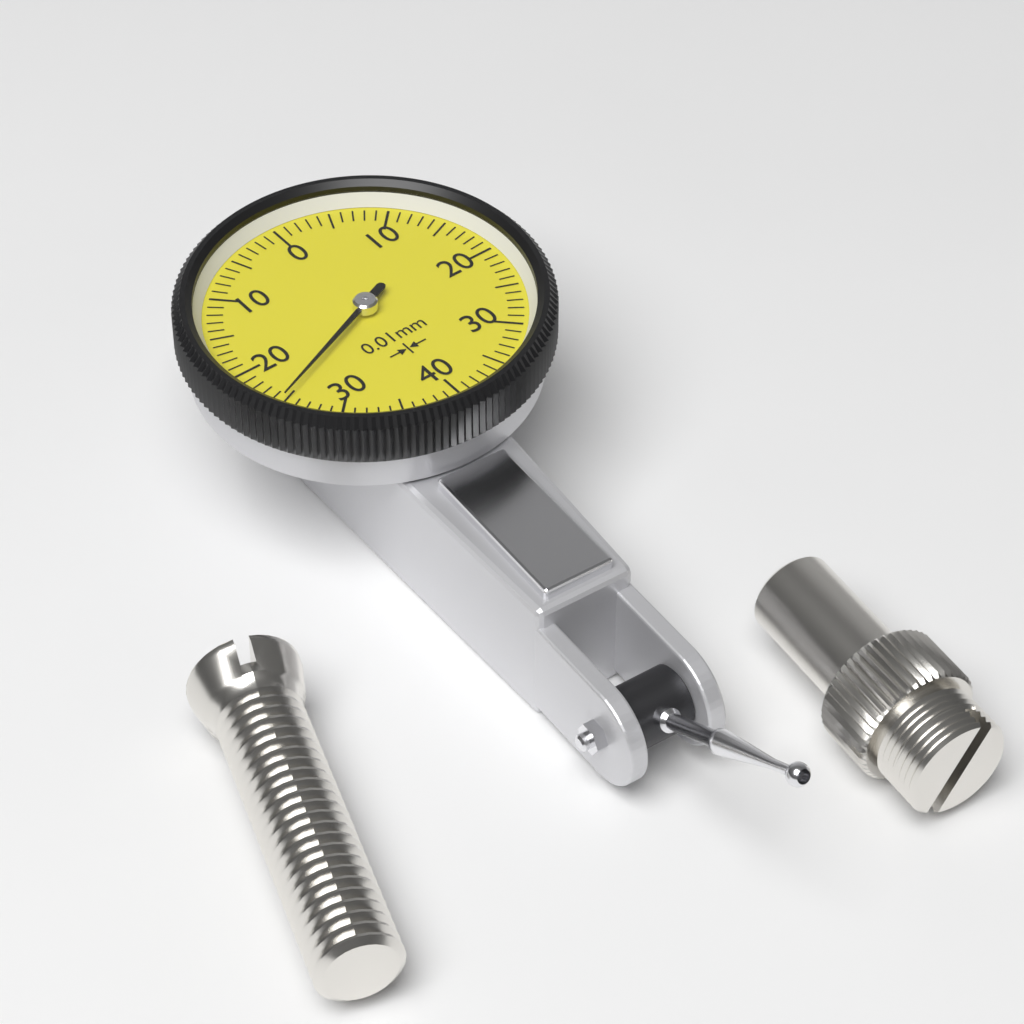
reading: 0.25 mm
